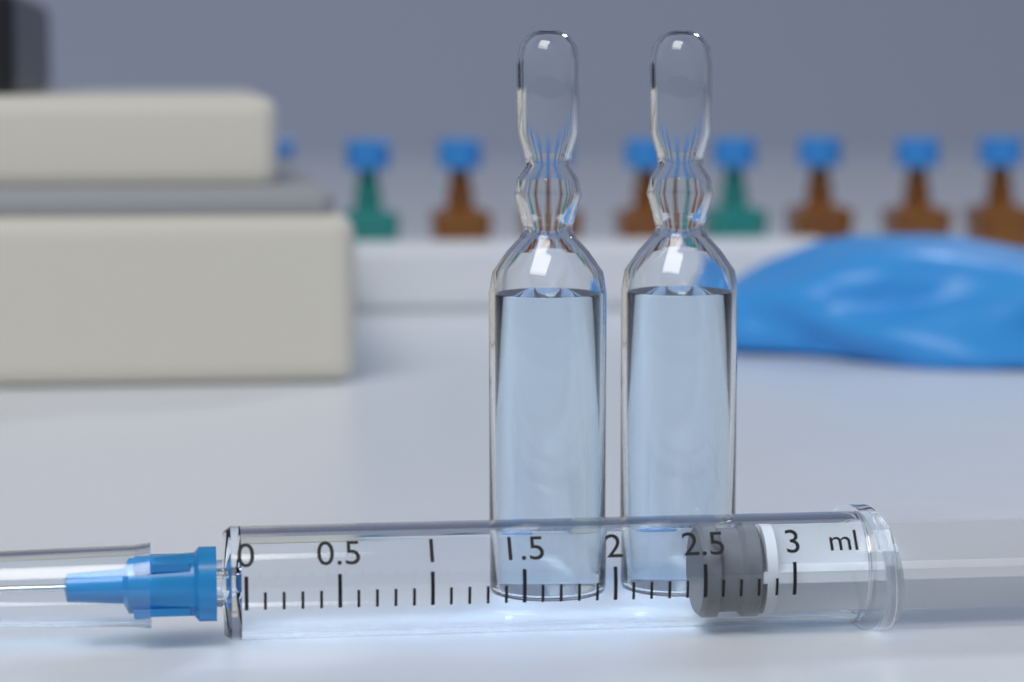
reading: 2.5 ml
